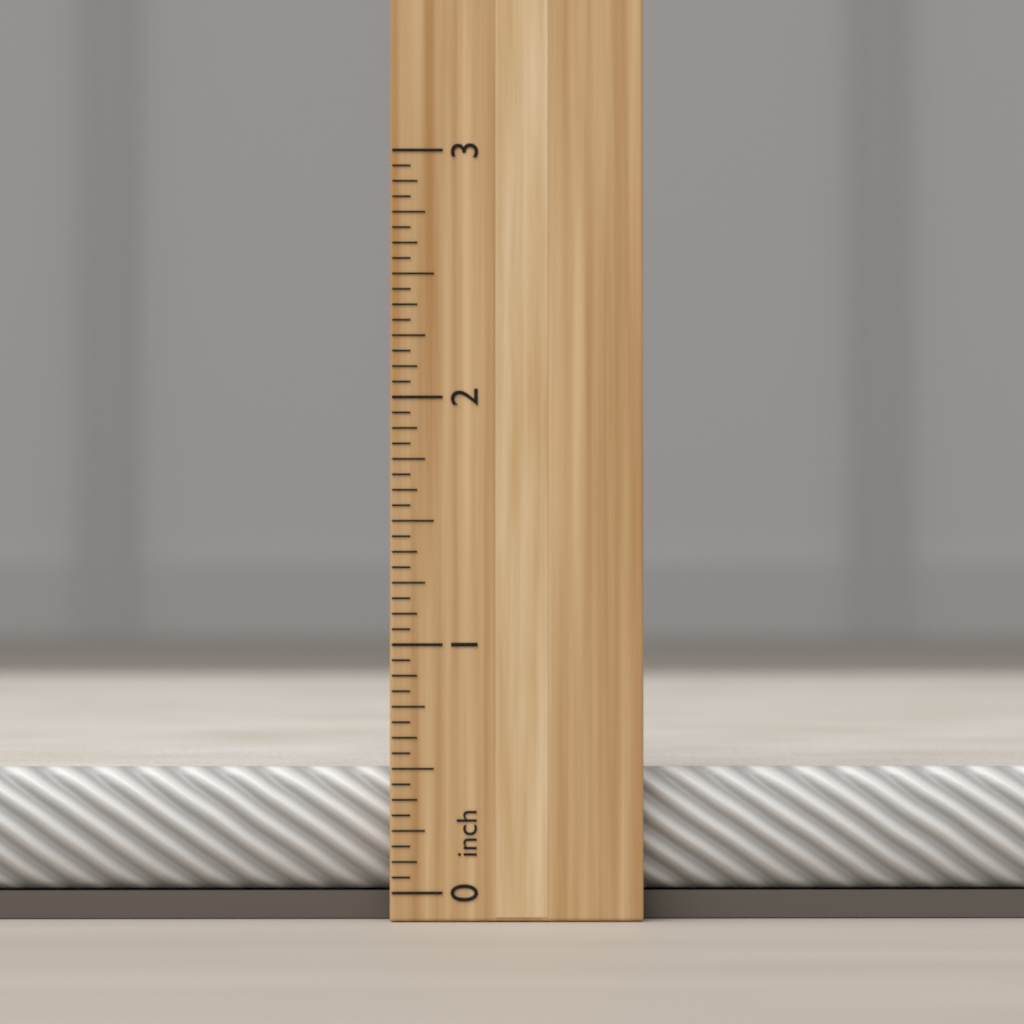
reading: 0.5000 inch
